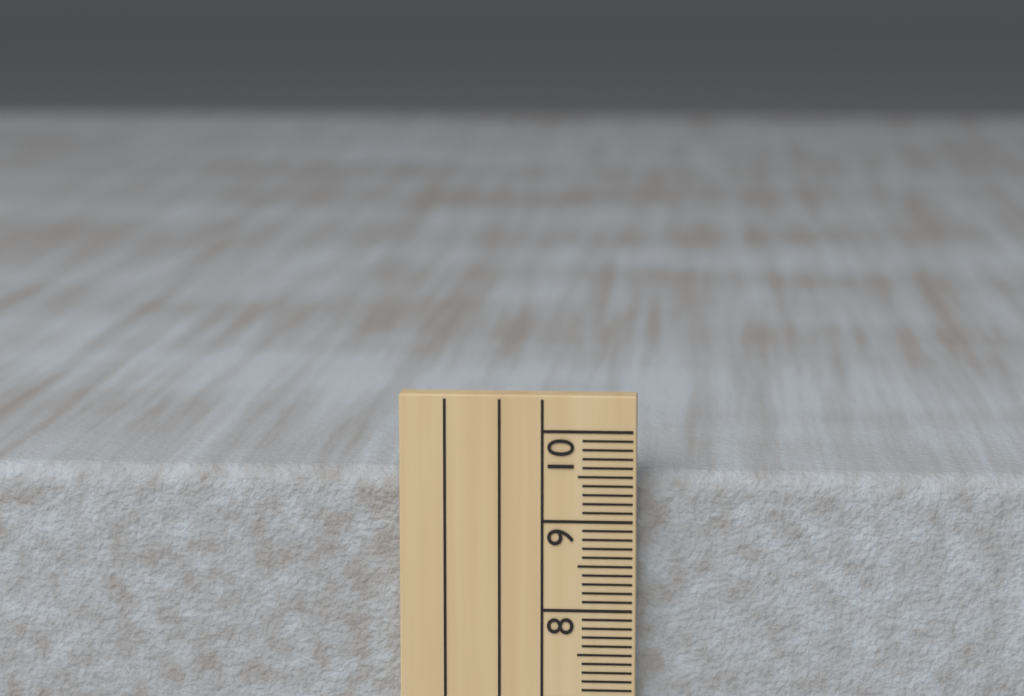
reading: 9.5 cm
